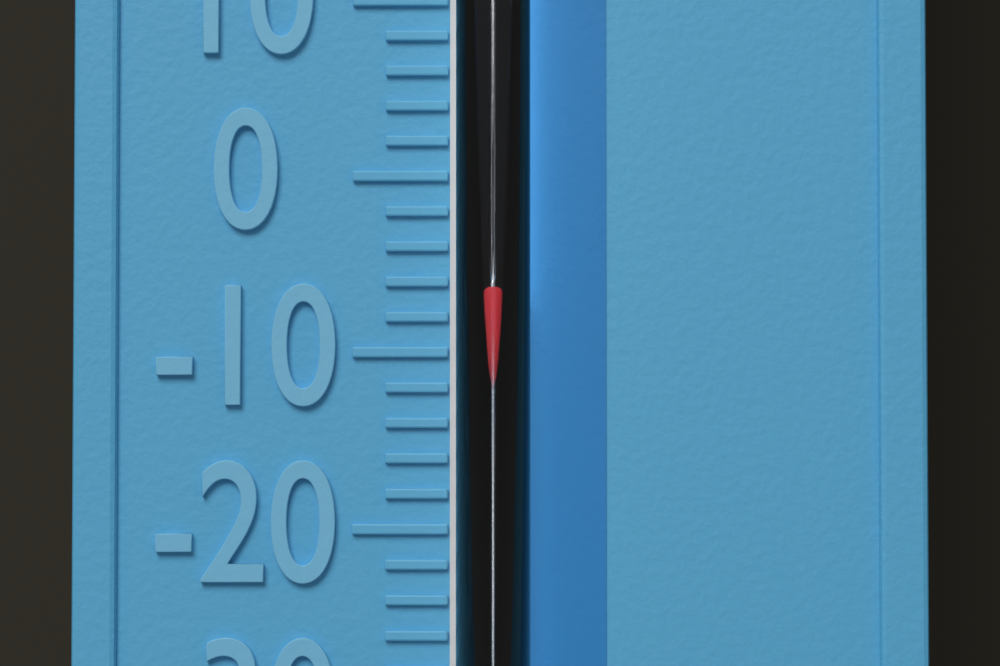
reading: -6 °F
